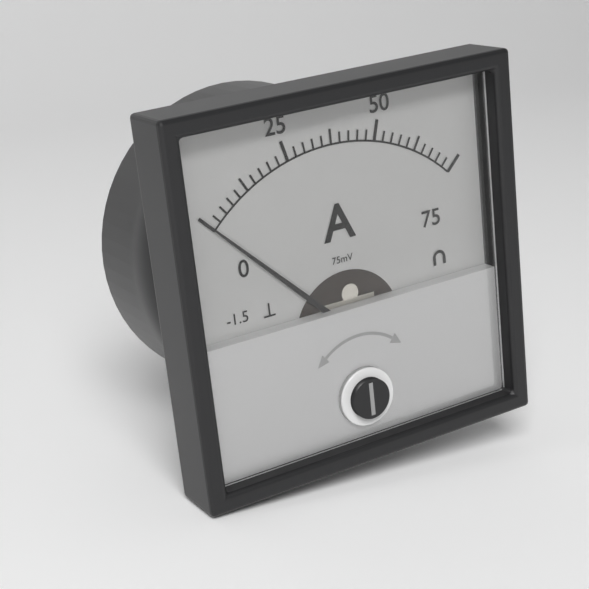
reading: 0.0 A
